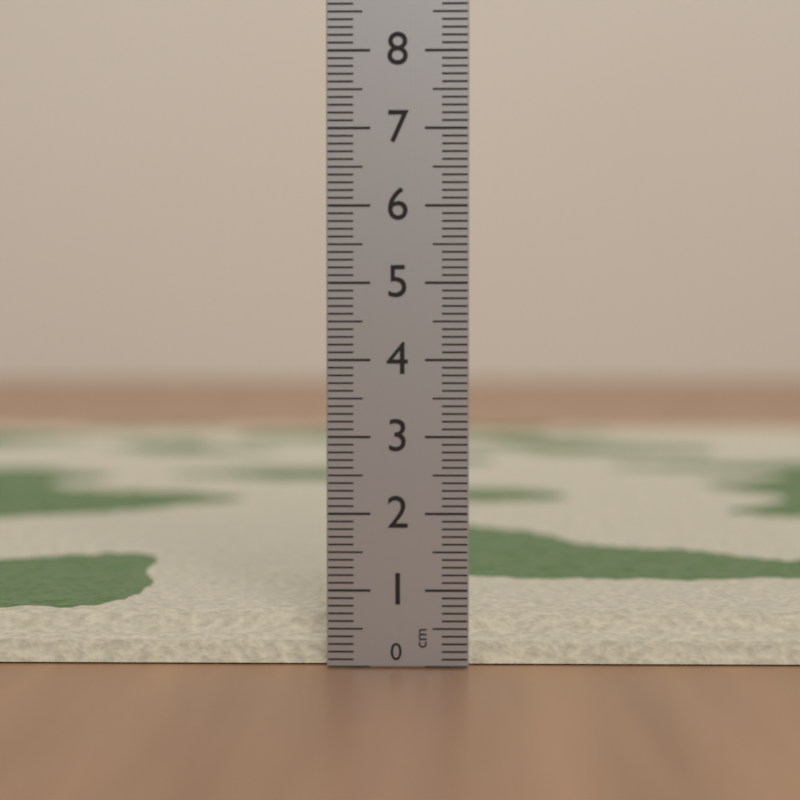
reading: 0.6 cm
